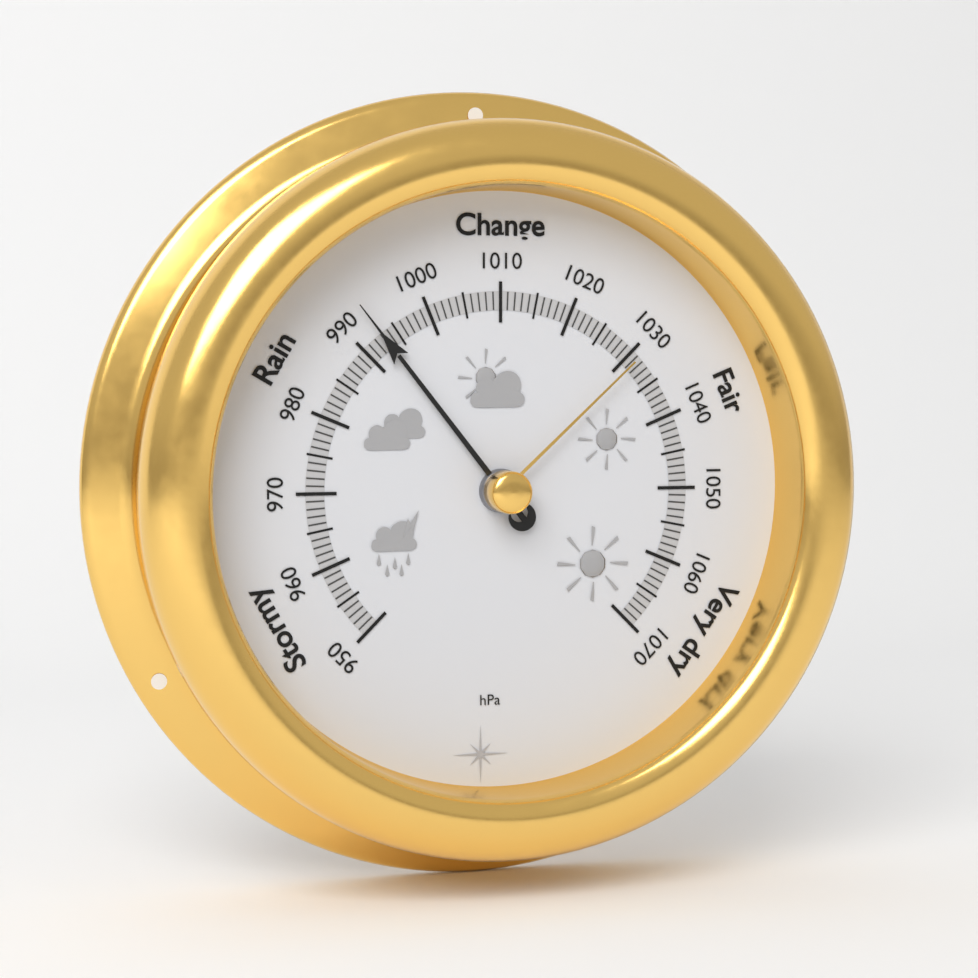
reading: 993 hPa
